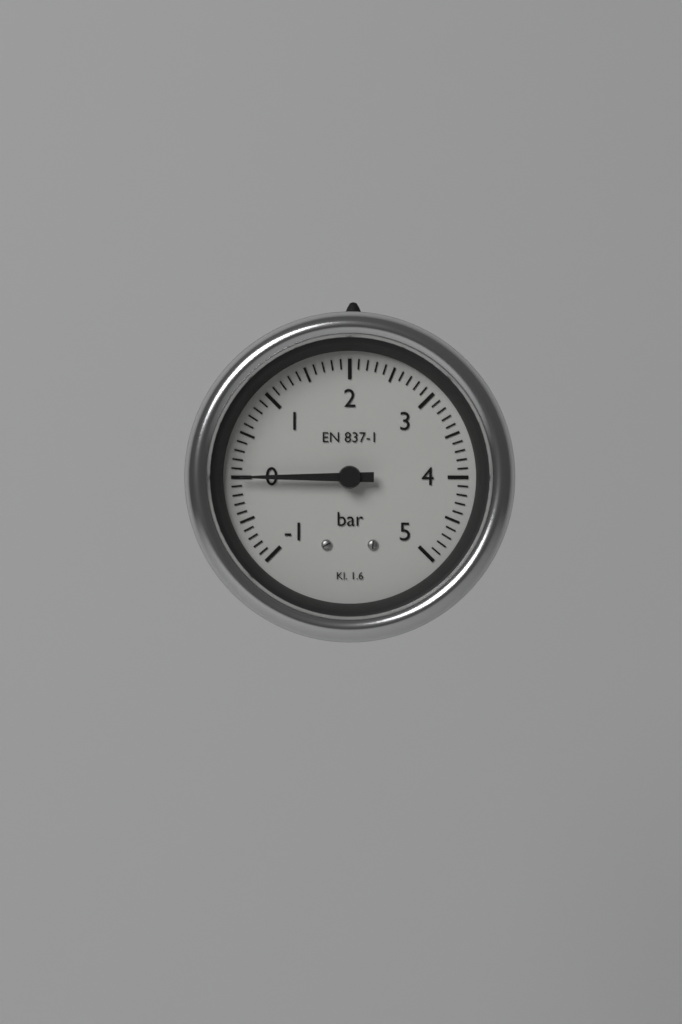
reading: 0.0 bar
